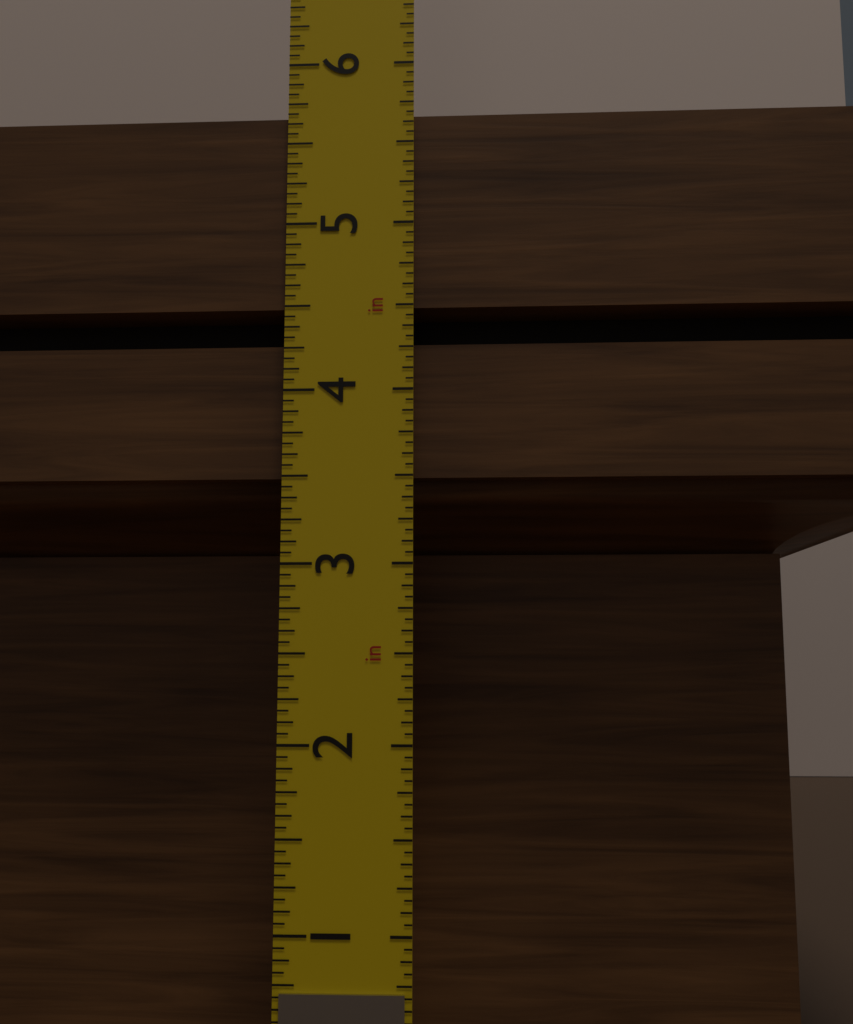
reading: 5.6875 in
